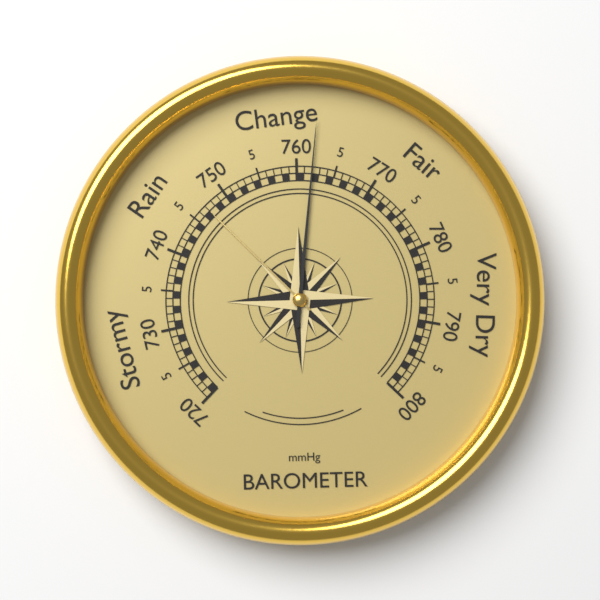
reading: 762 mmHg
